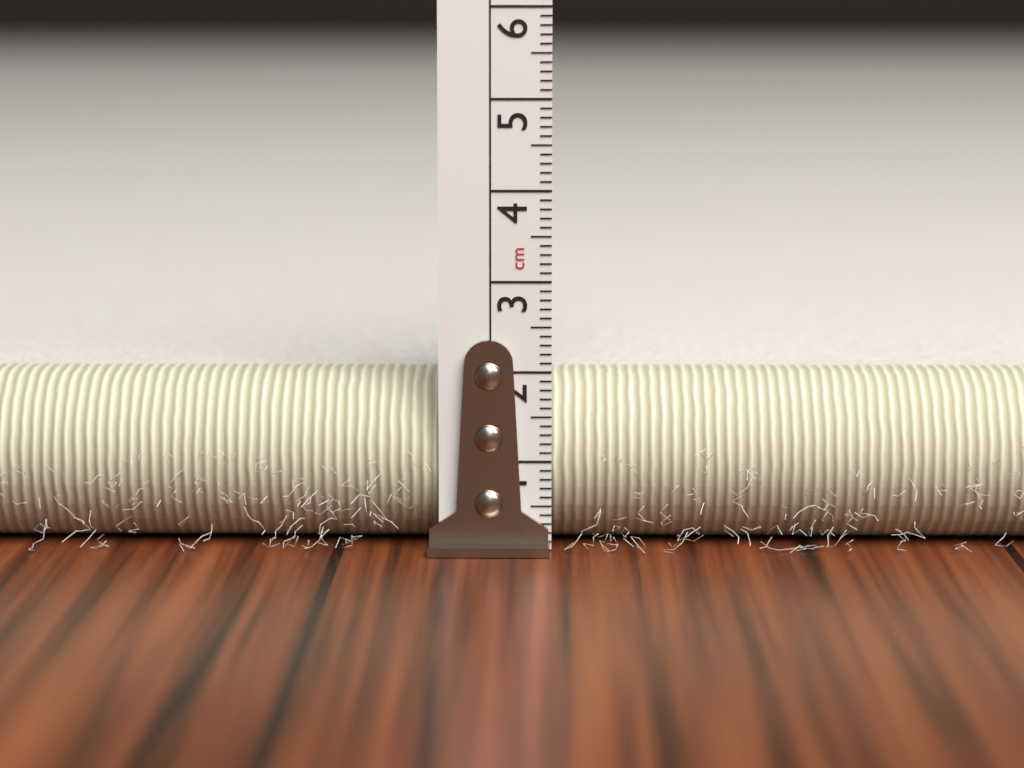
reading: 1.9 cm
